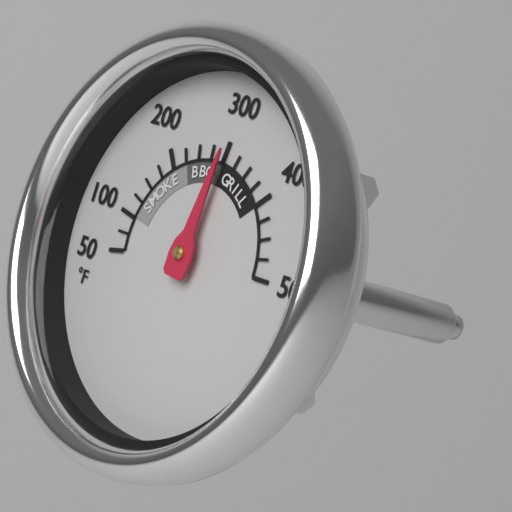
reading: 300 °F
